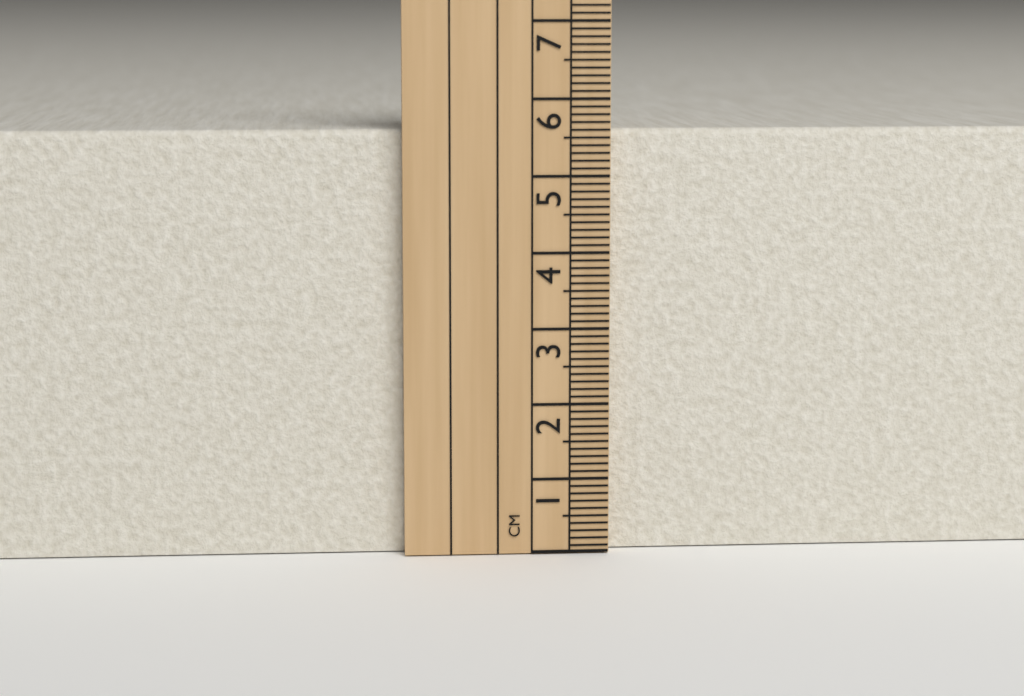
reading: 5.6 cm
